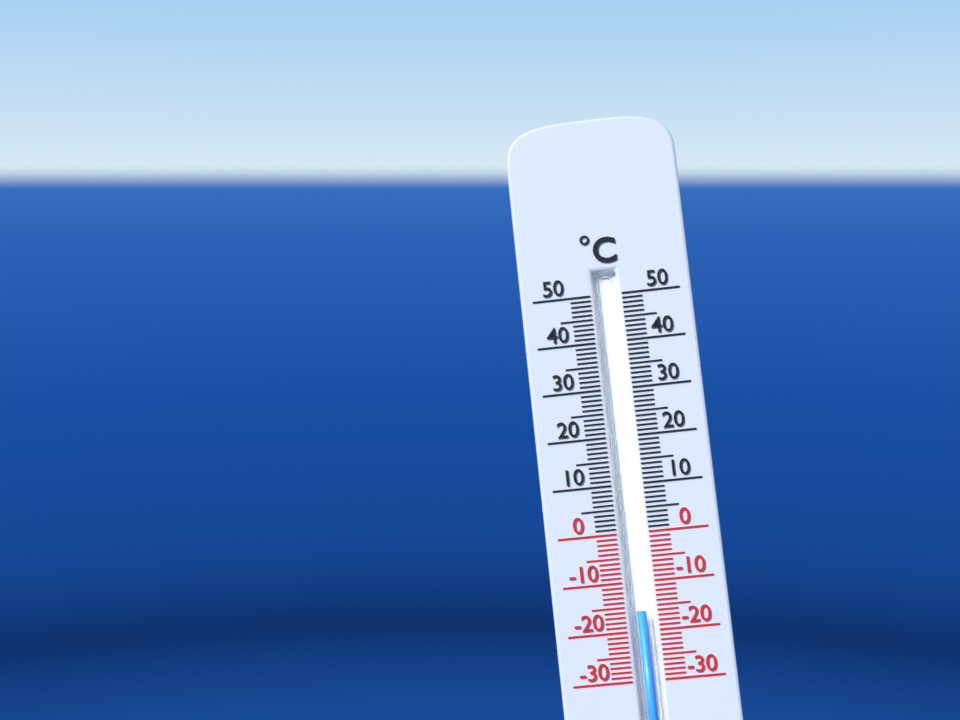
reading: -16 °C
